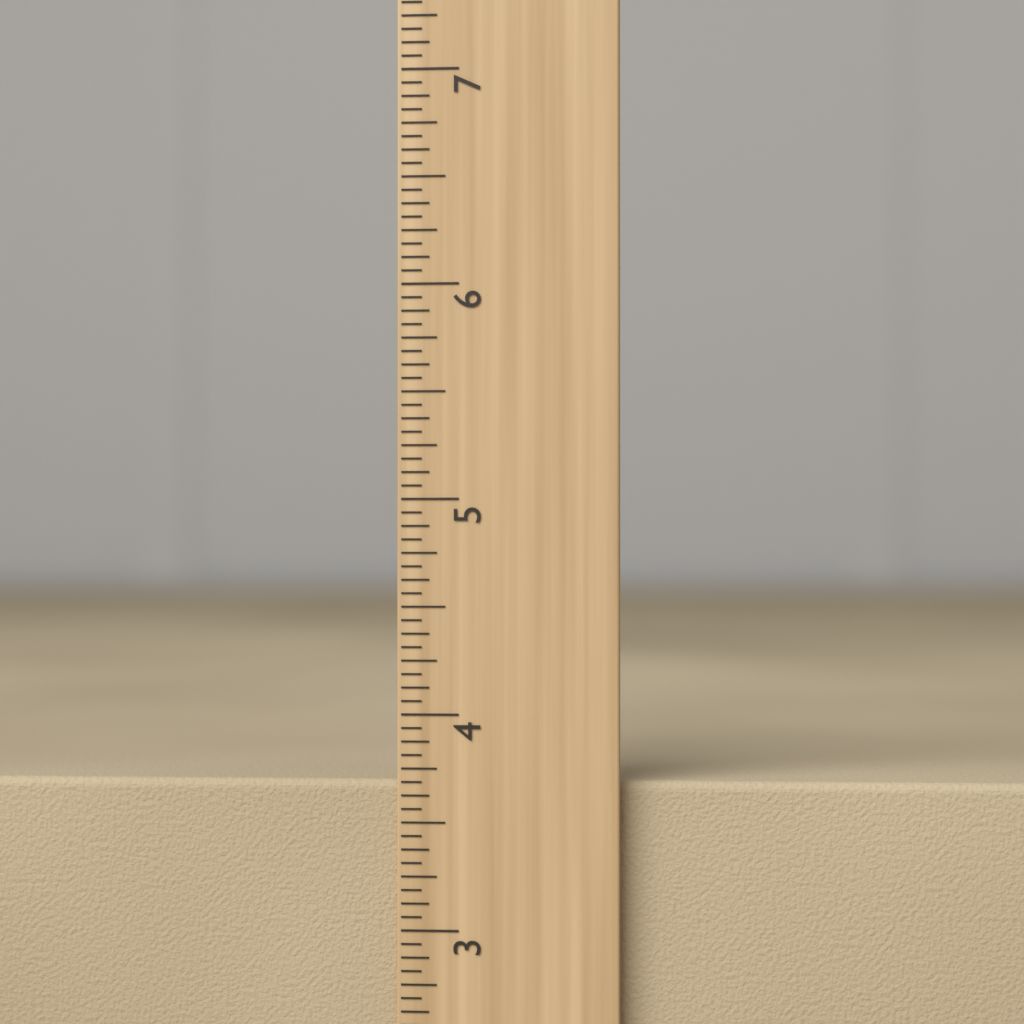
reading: 3.6875 inch
